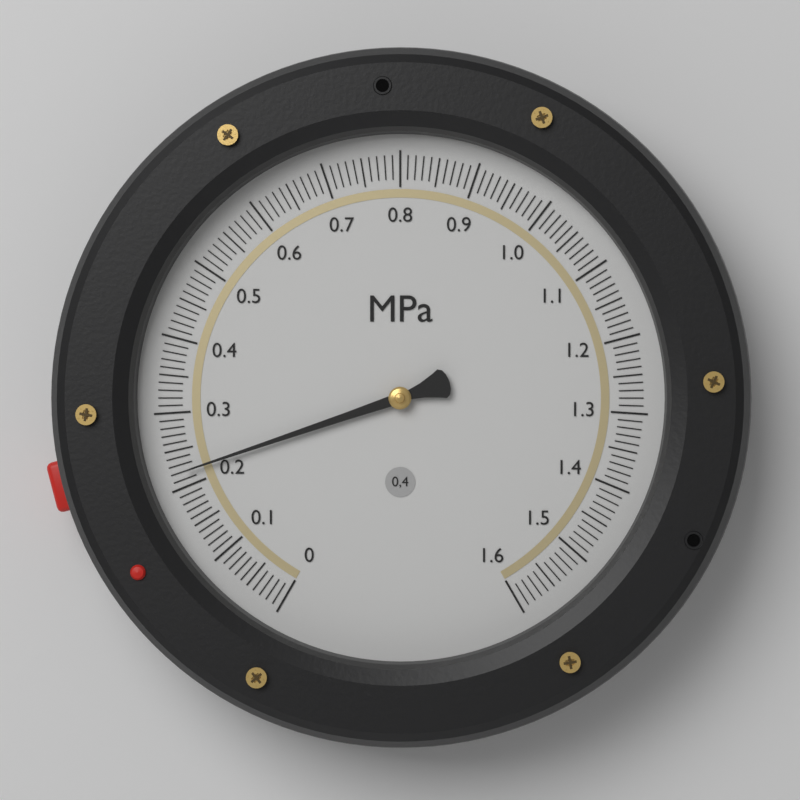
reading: 0.22 MPa
